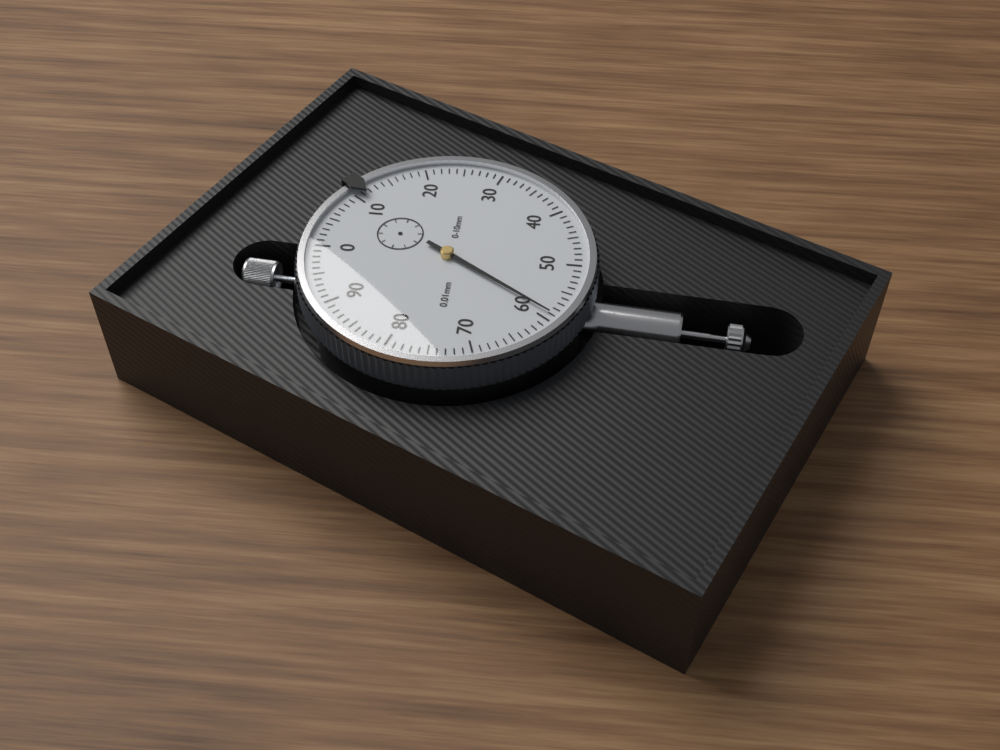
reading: 0.59 mm
